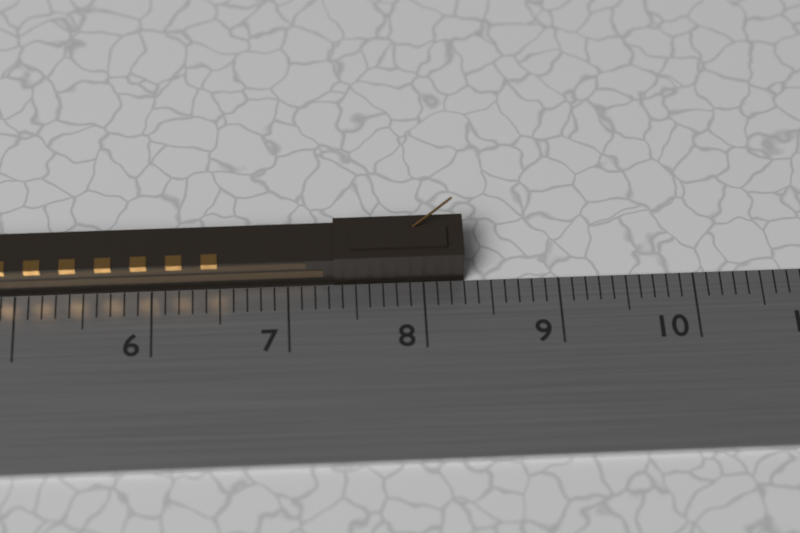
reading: 8.3 cm
